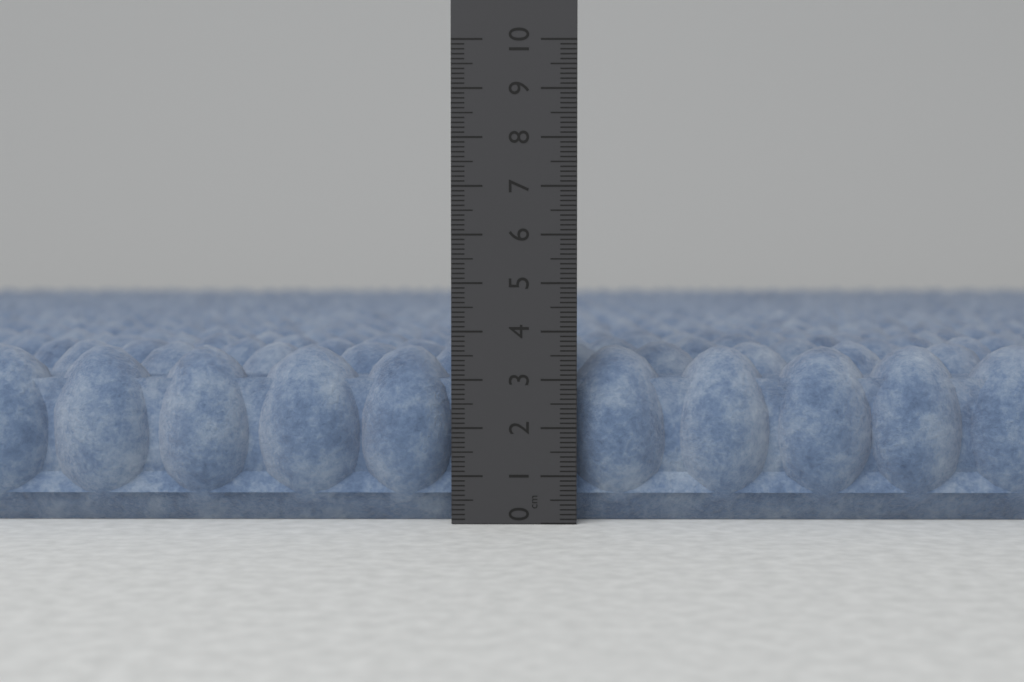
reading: 3.7 cm
